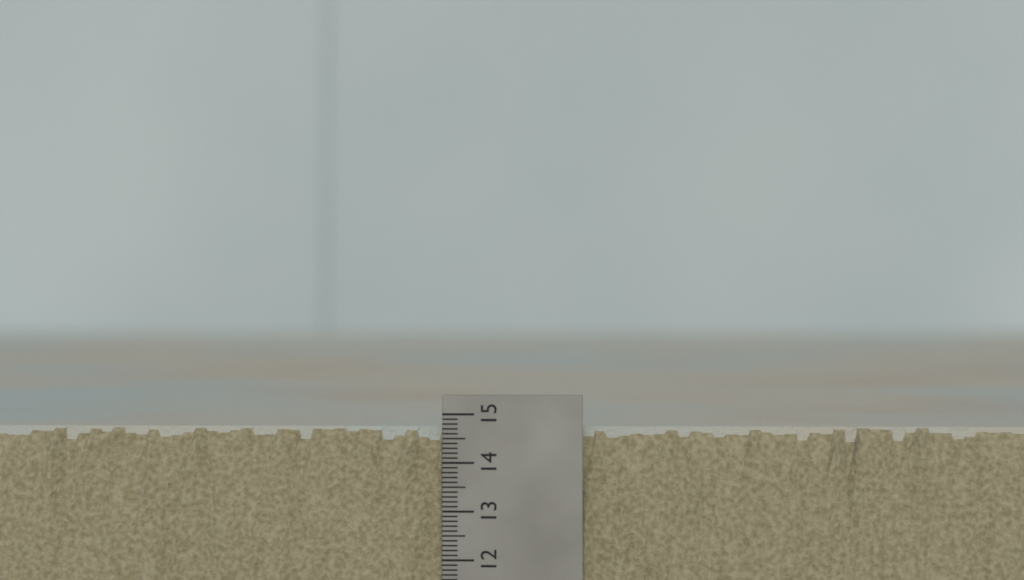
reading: 14.7 (no unit)
